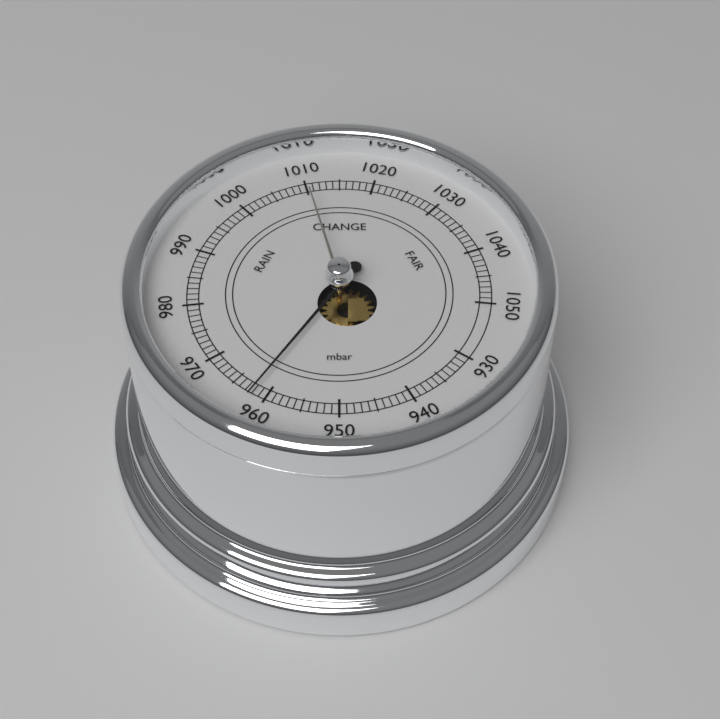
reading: 962 mbar
